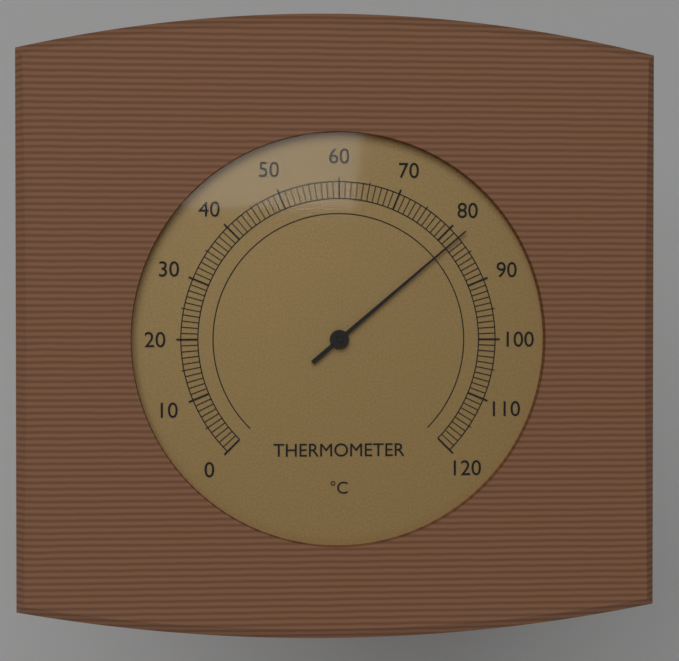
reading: 82 °C
